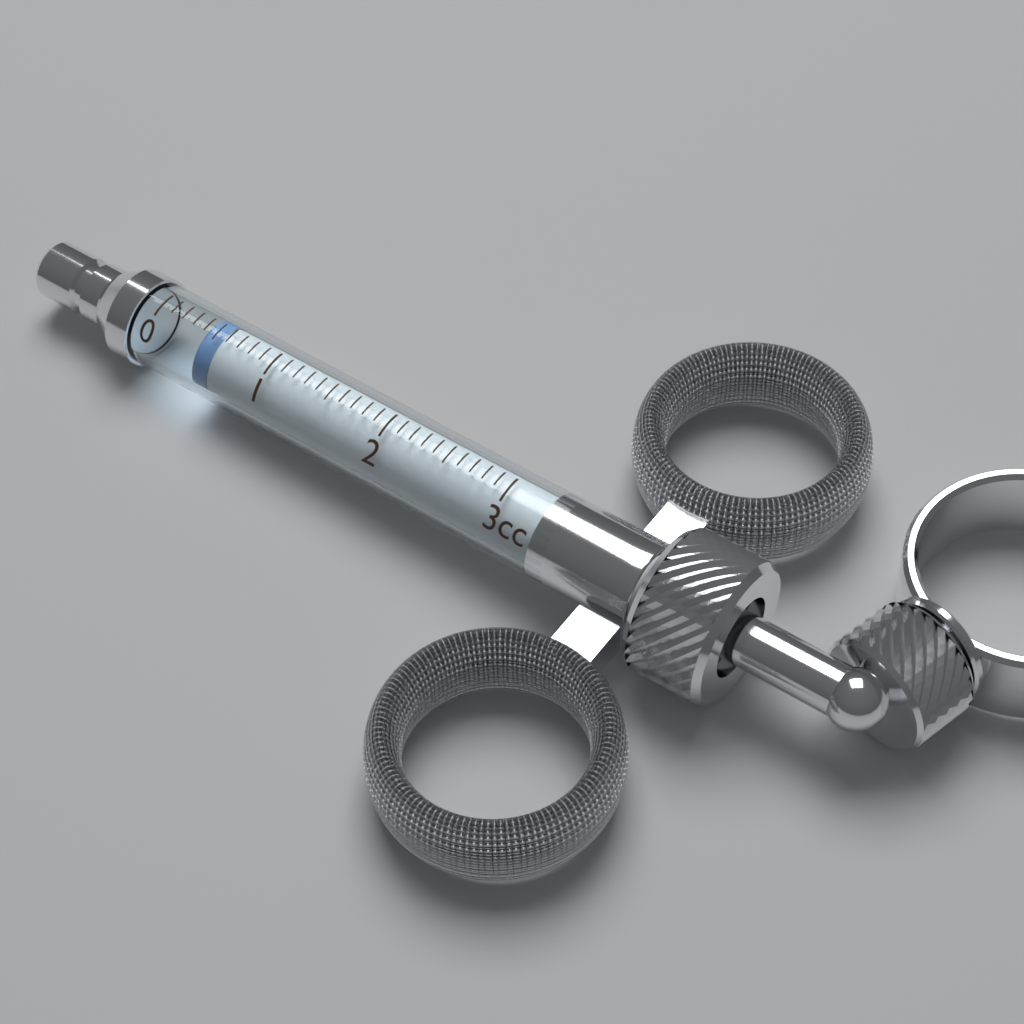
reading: 0.4 cc
